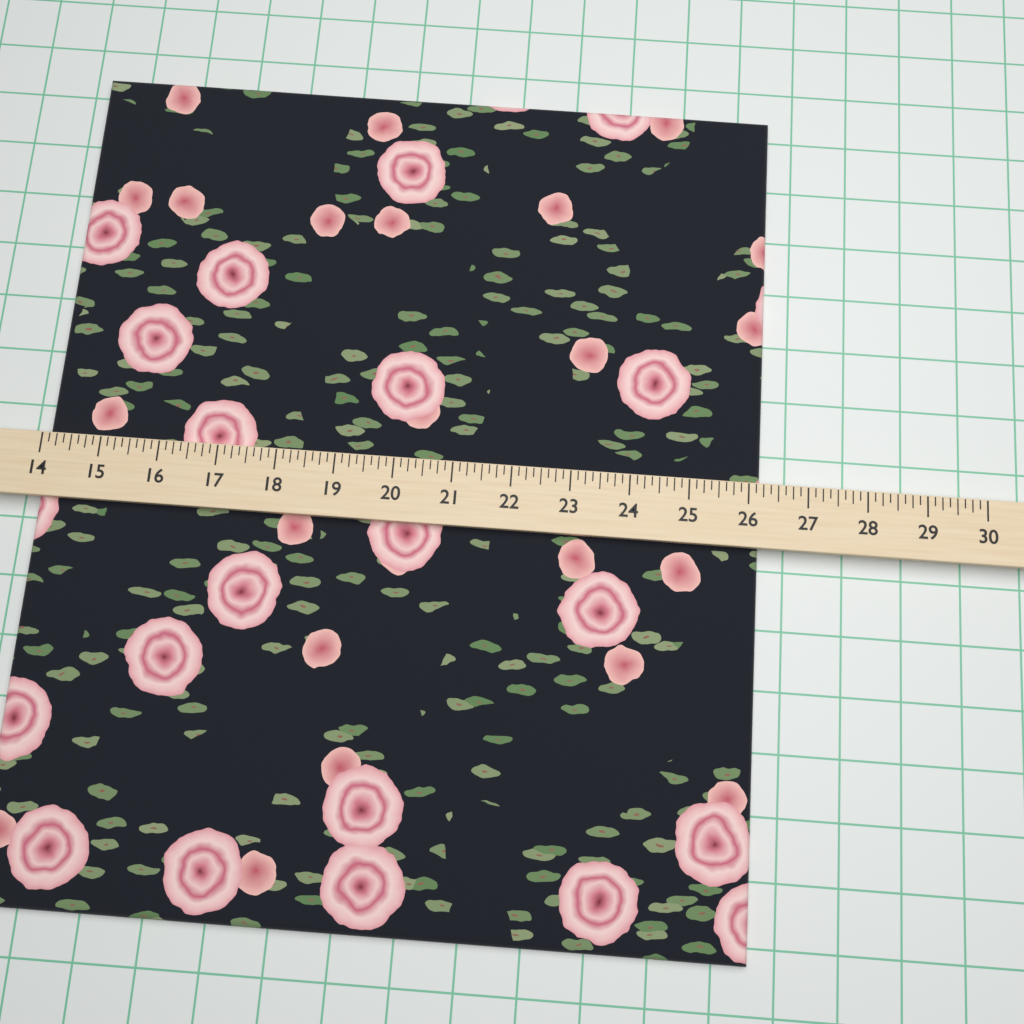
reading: 26.250 (no unit)
